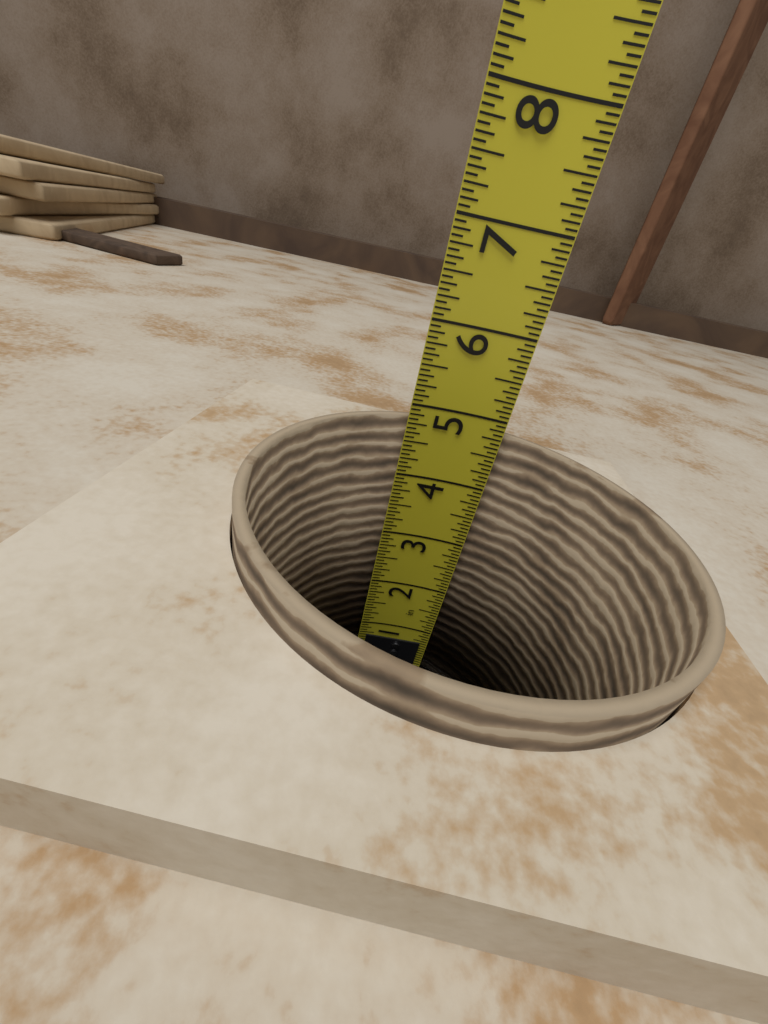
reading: 4.8125 in
